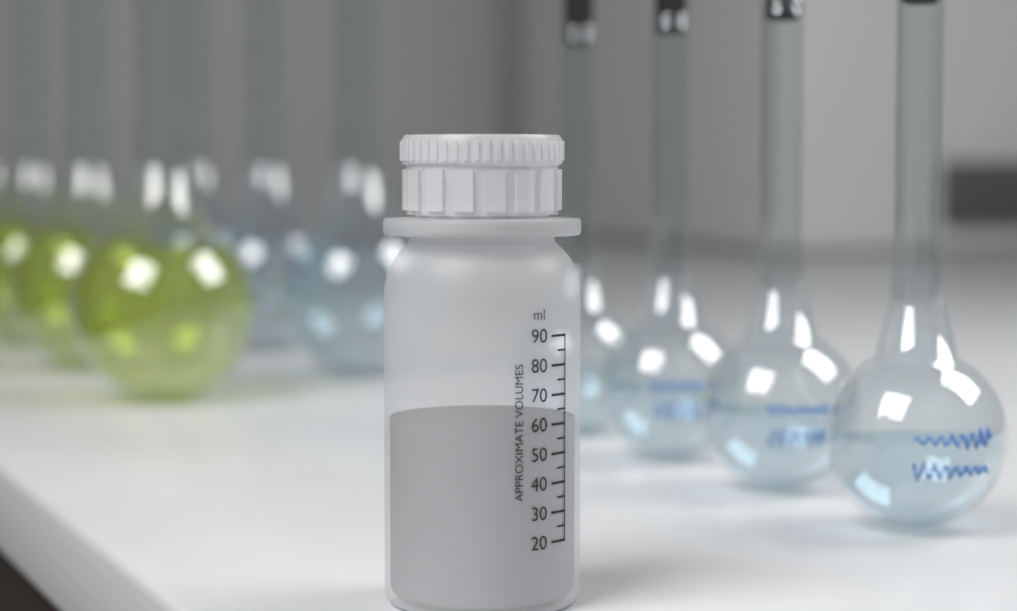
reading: 60 ml
